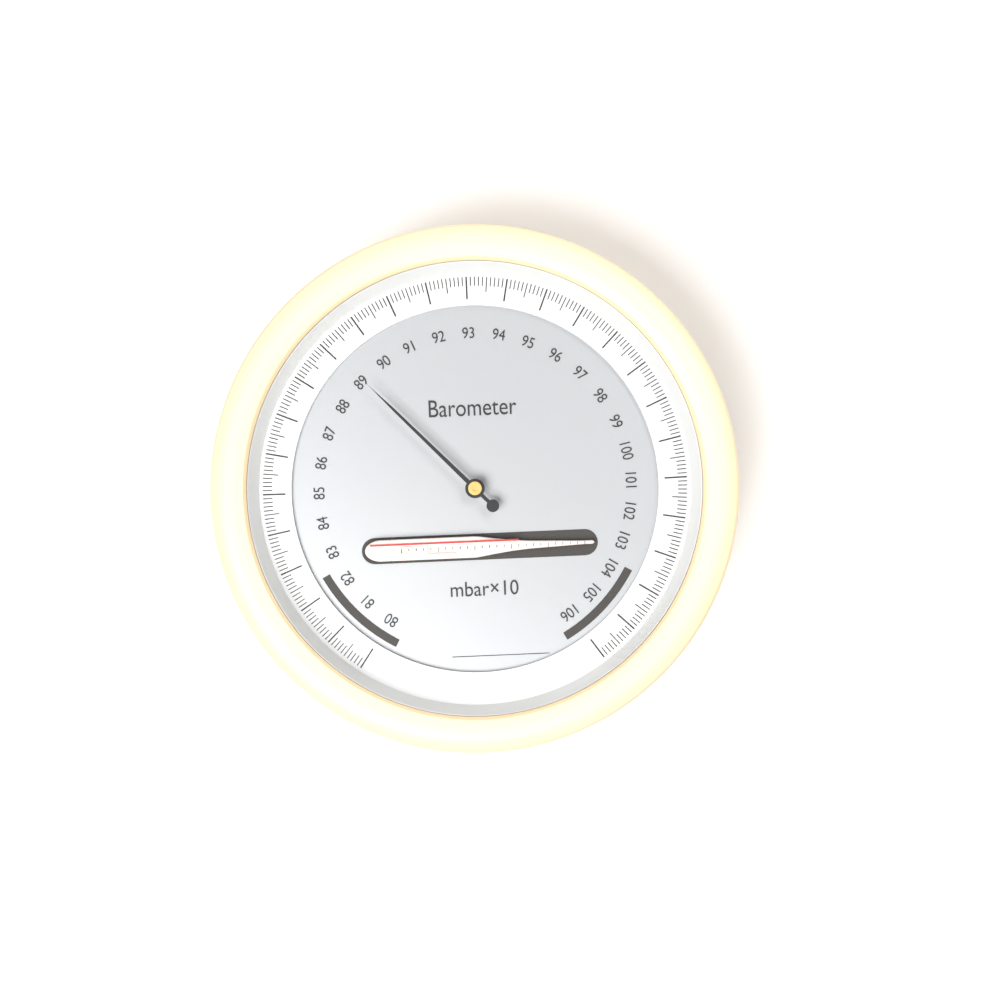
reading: 89.1 mbar×10
